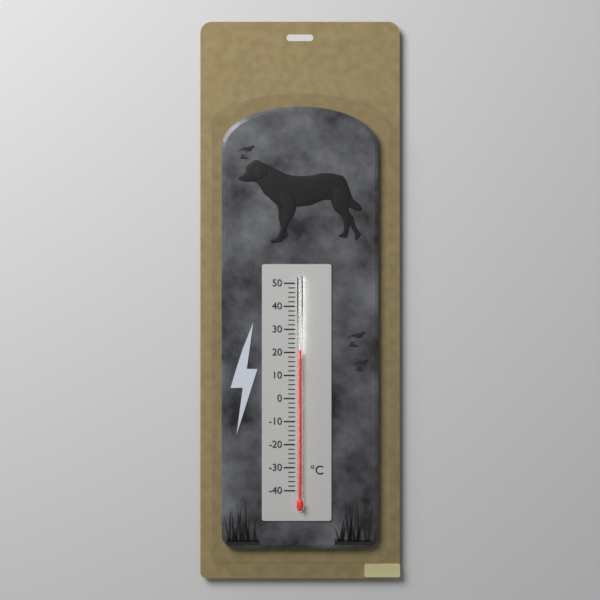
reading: 21 °C
